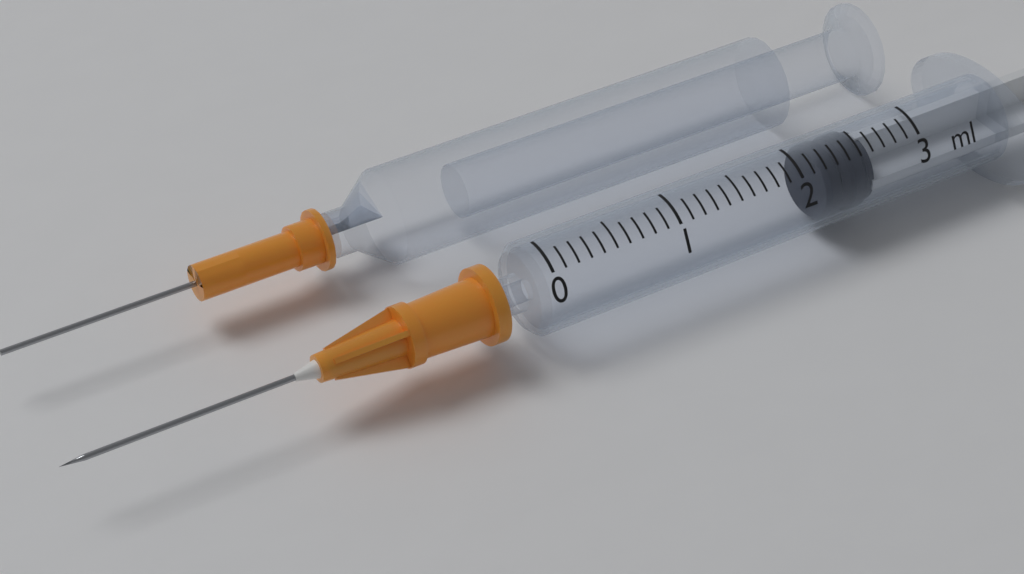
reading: 2.2 ml
